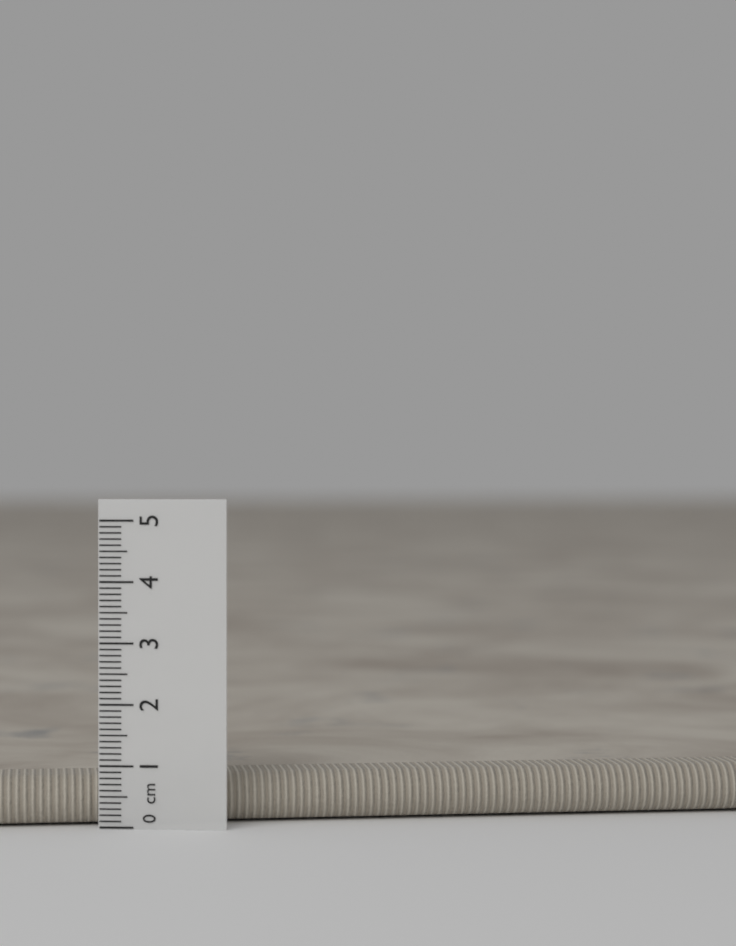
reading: 0.8 cm
